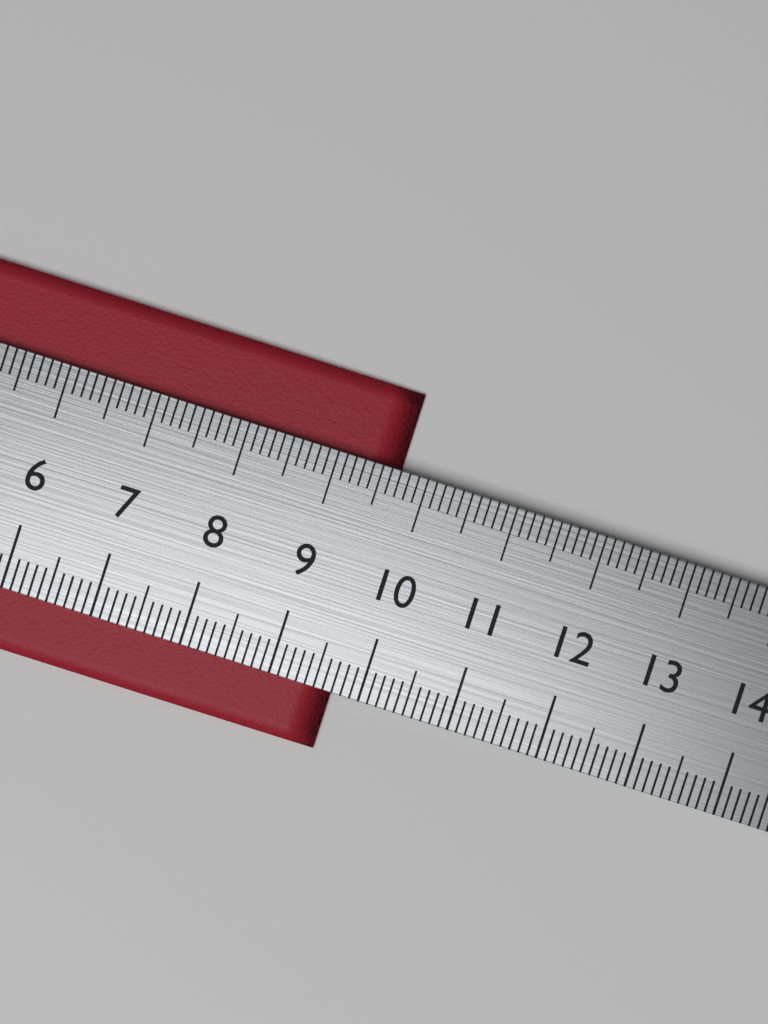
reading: 9.7 cm
